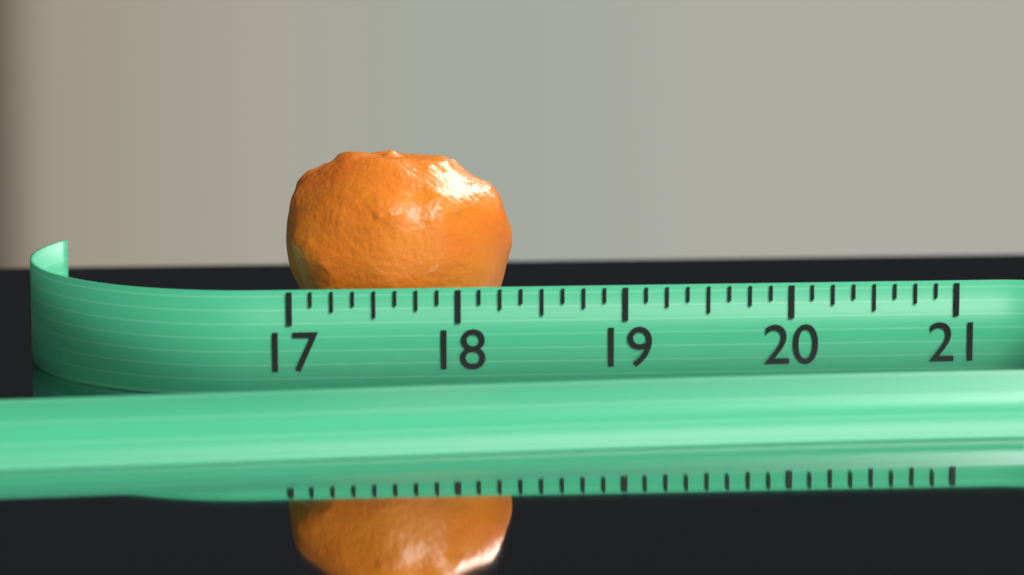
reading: 18.375 (no unit)
